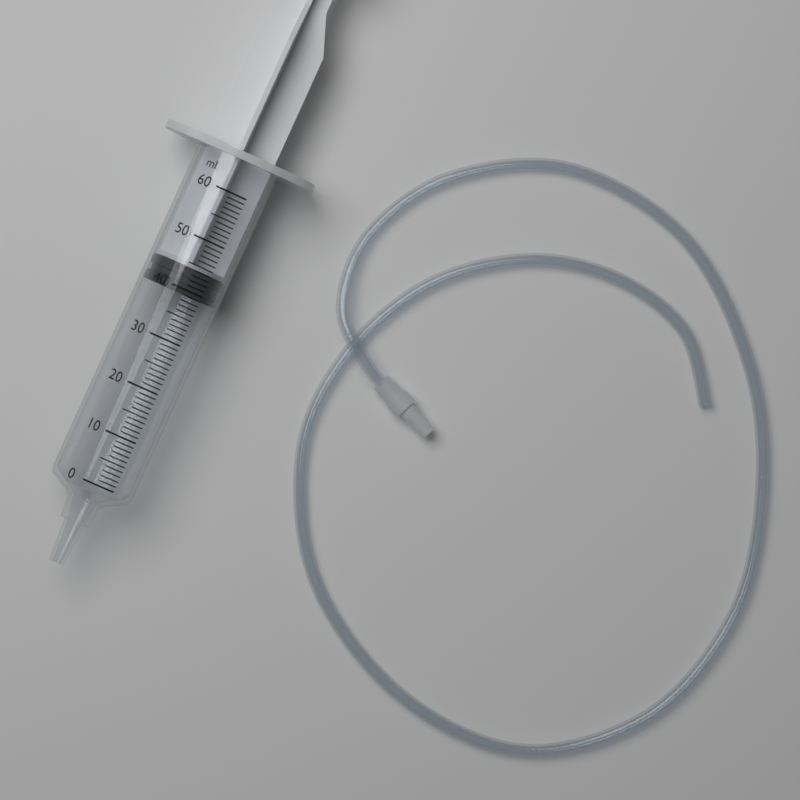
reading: 39 ml
